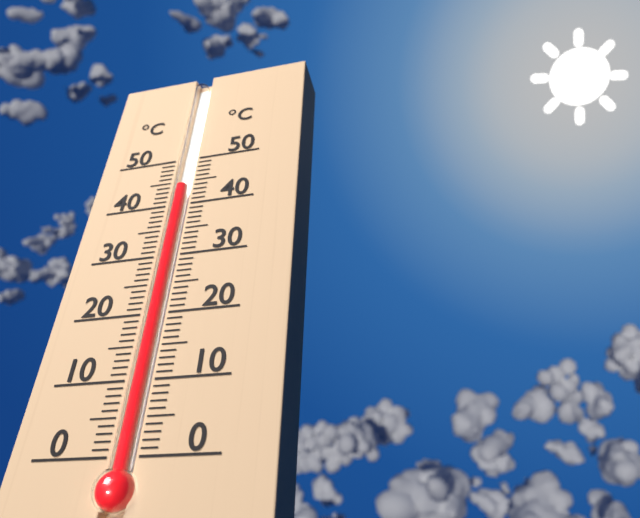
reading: 44 °C
